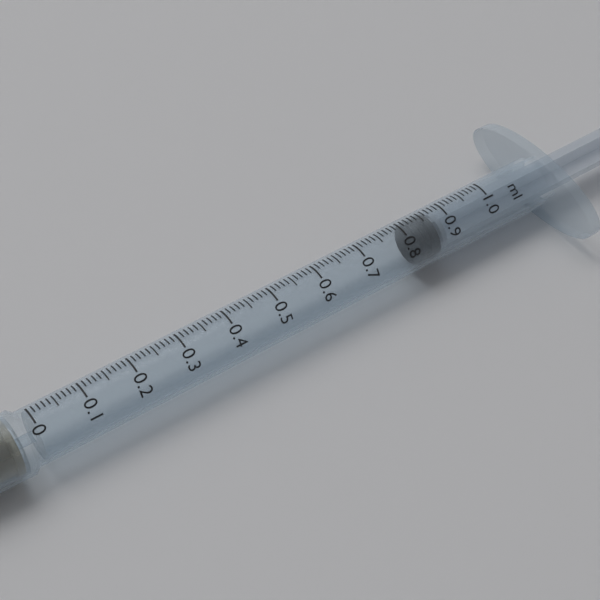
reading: 0.82 ml
